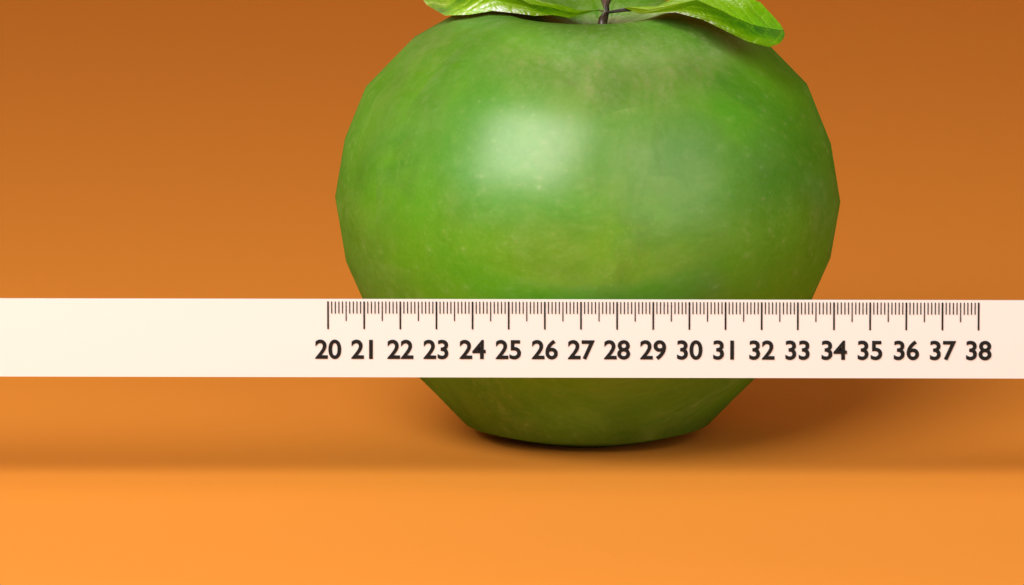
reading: 34.3 (no unit)
